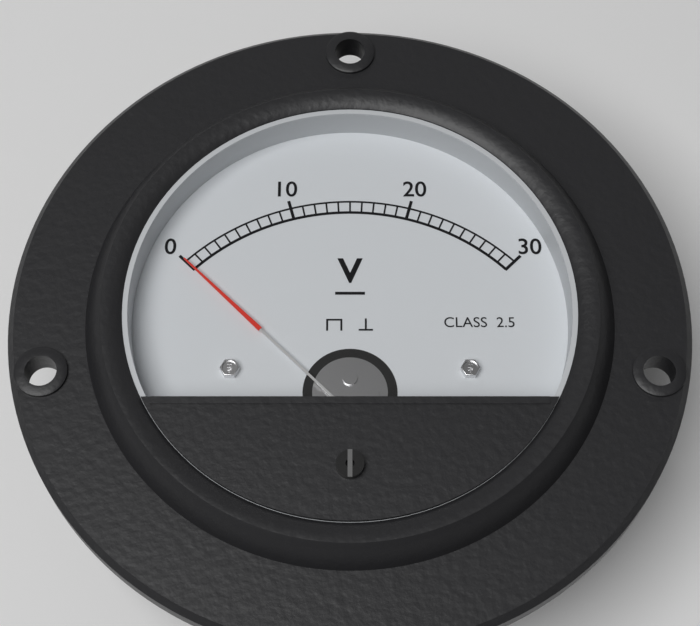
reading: 0 V
